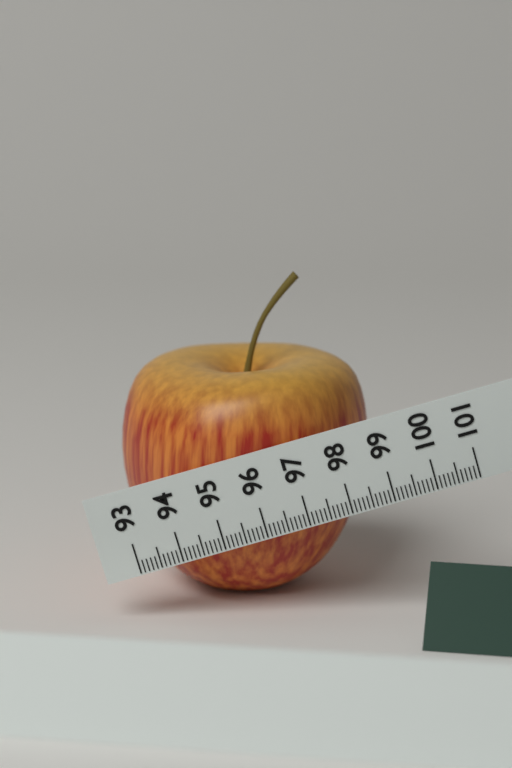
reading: 99.0 (no unit)
